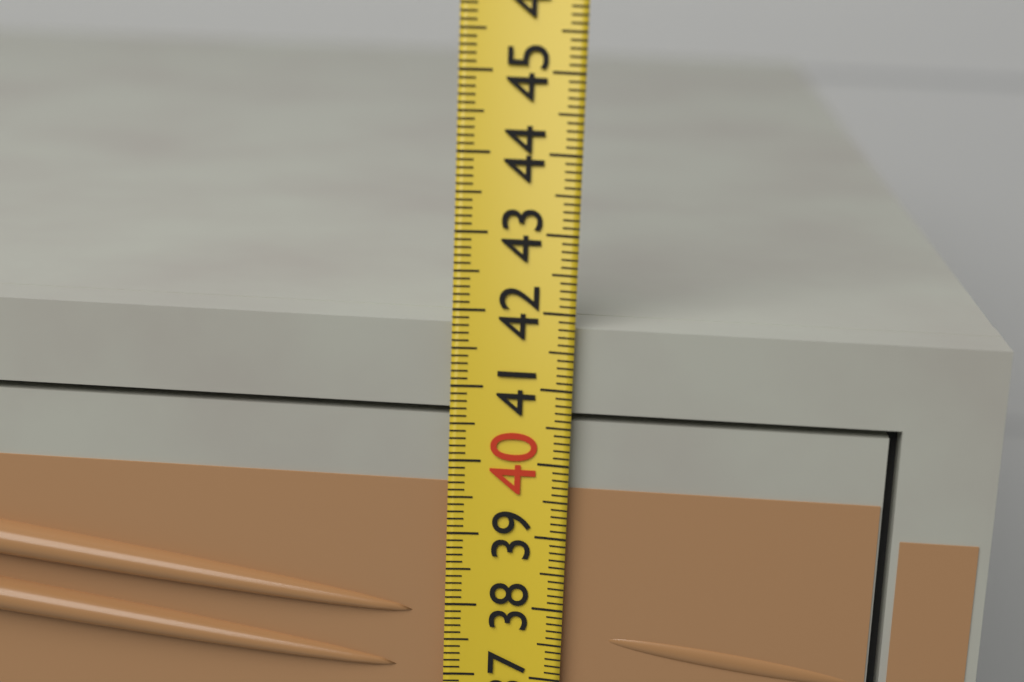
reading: 41.8 (no unit)
